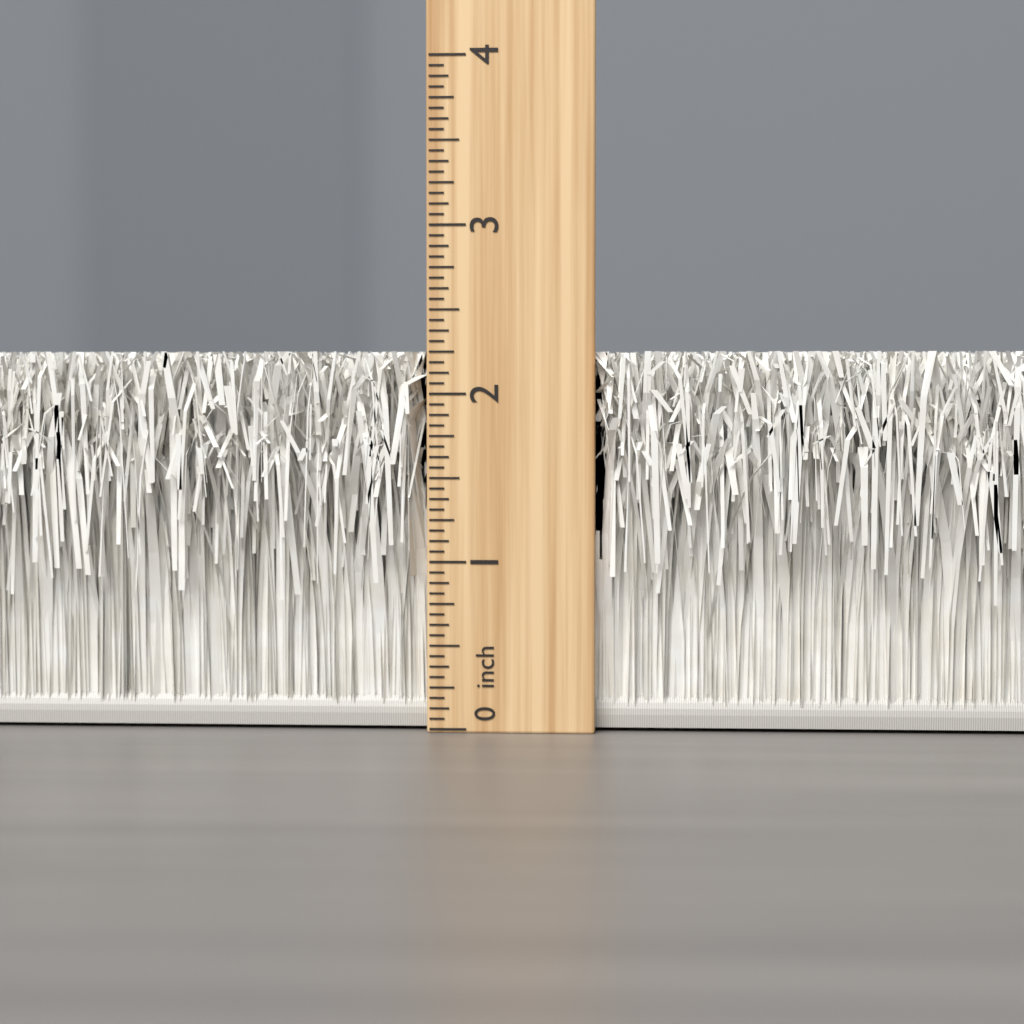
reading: 2.2500 inch
